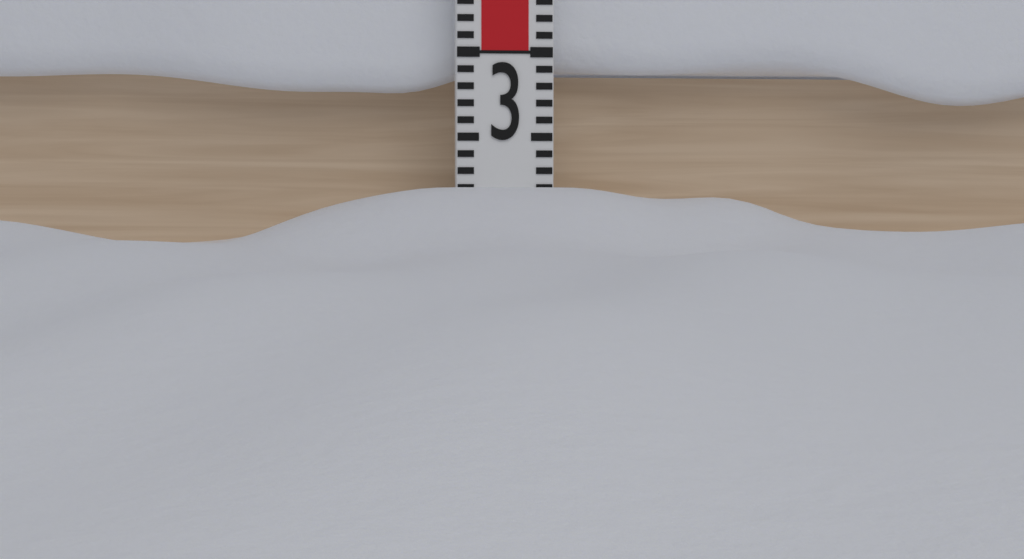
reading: 2.2 (no unit)
